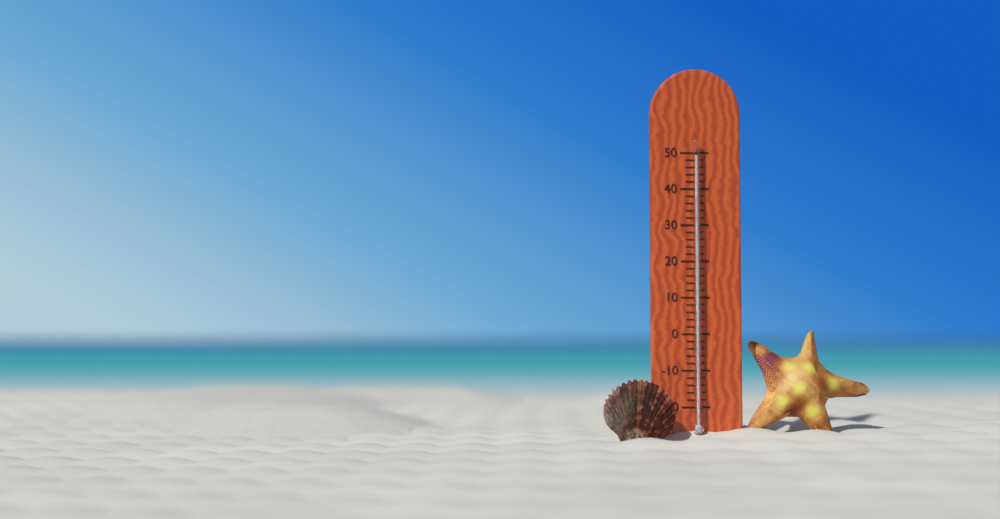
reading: 49 (no unit)
